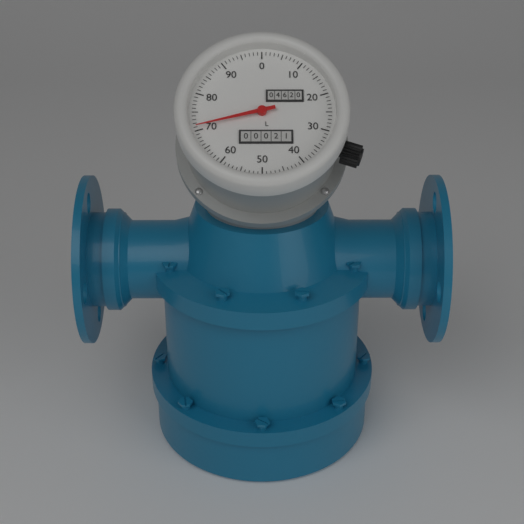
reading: 71 L
